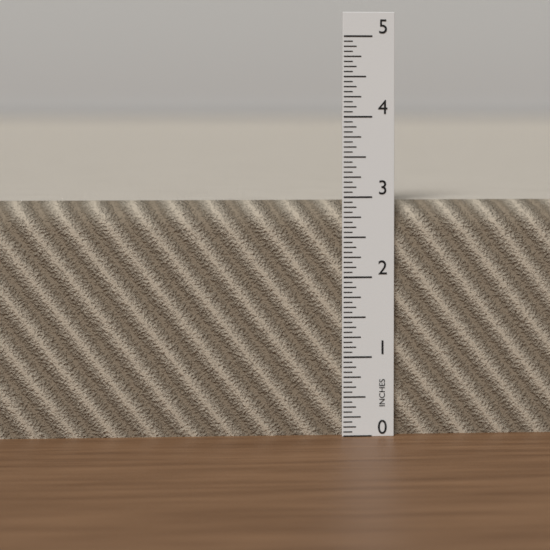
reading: 2.9375 in
